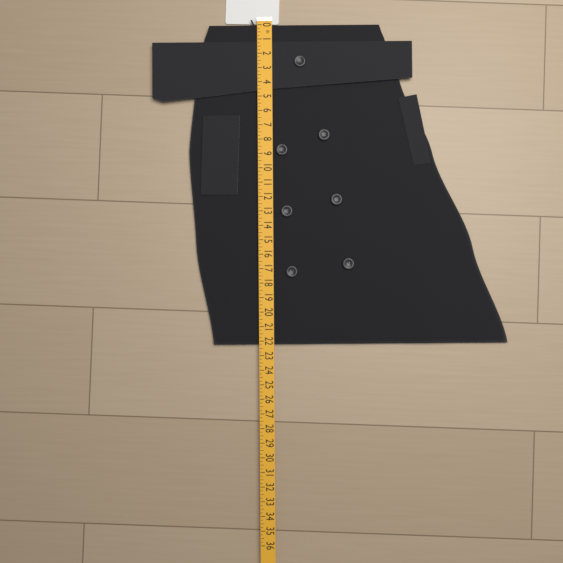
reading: 22.25 in
